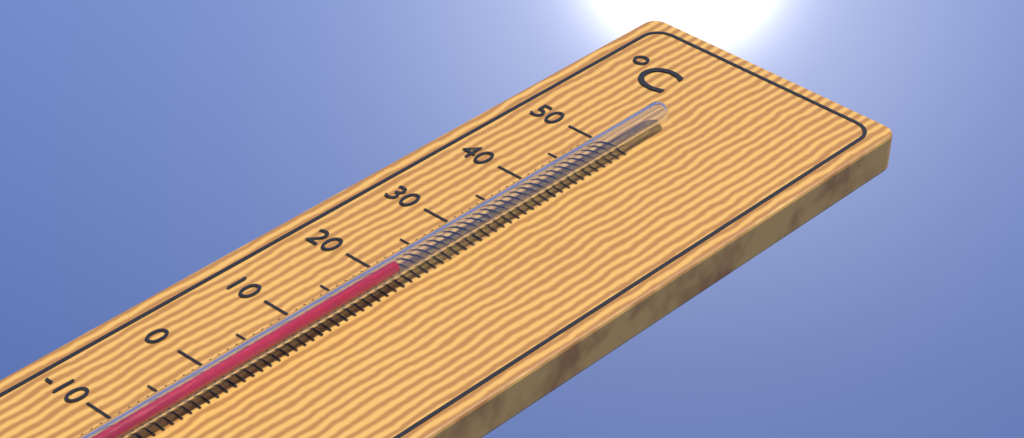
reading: 20 °C
